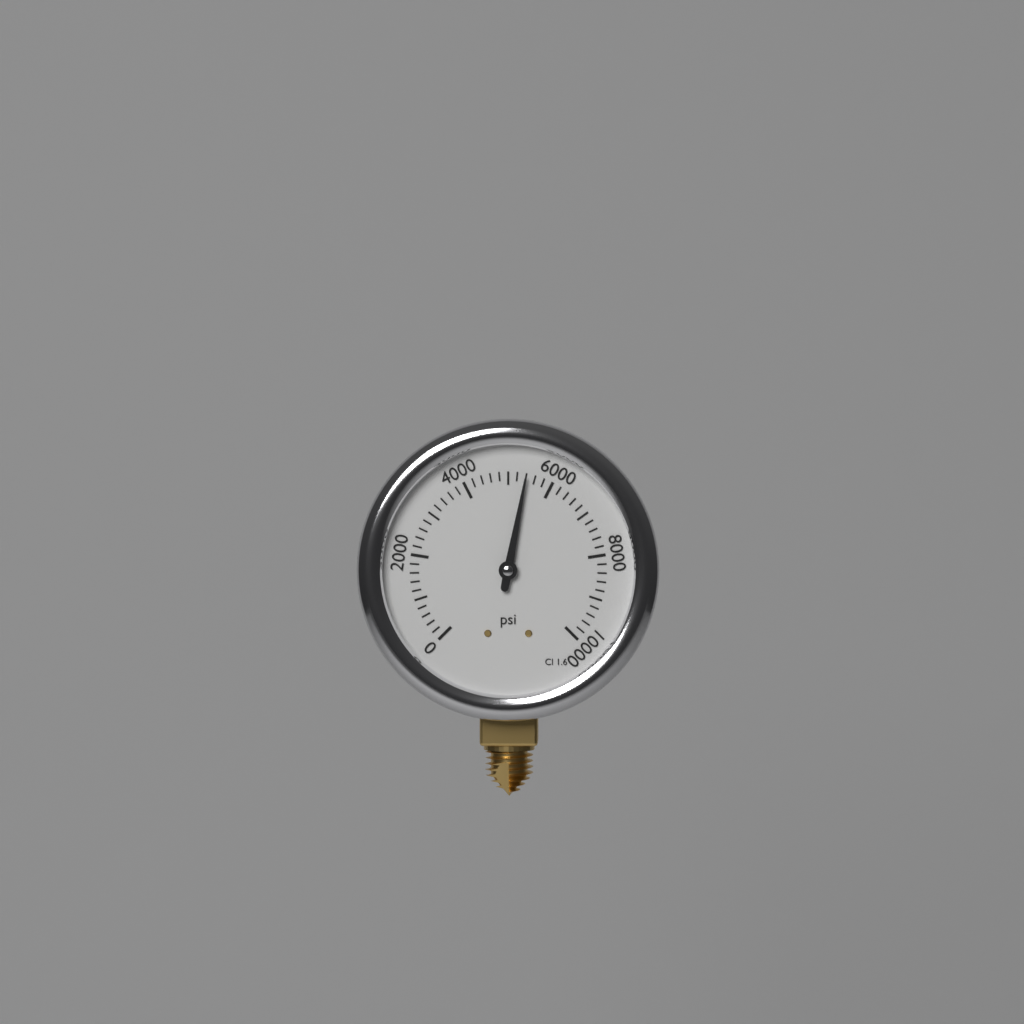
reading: 5400 psi
